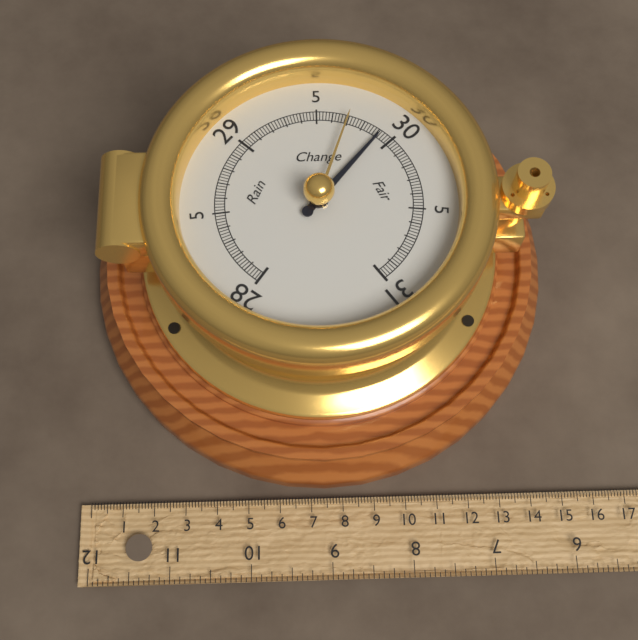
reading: 29.92 inHg
